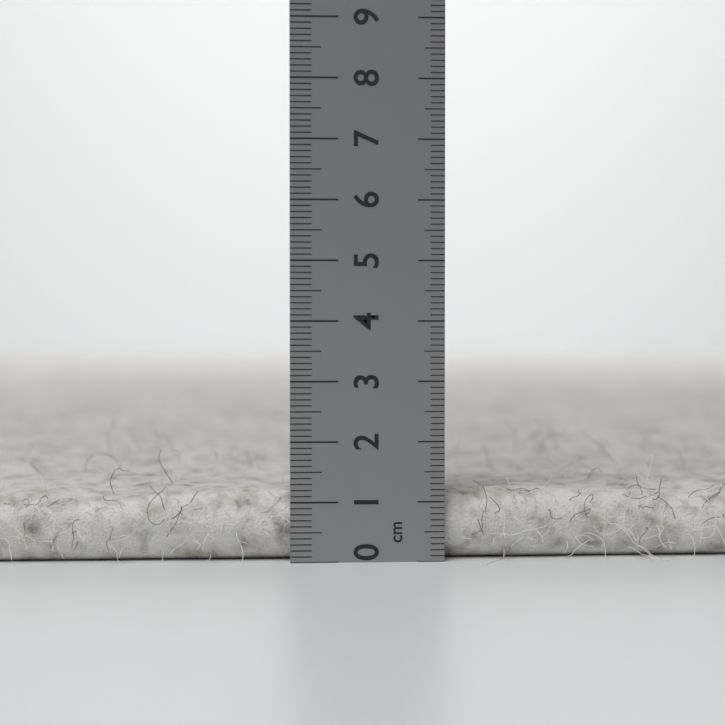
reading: 1.2 cm
